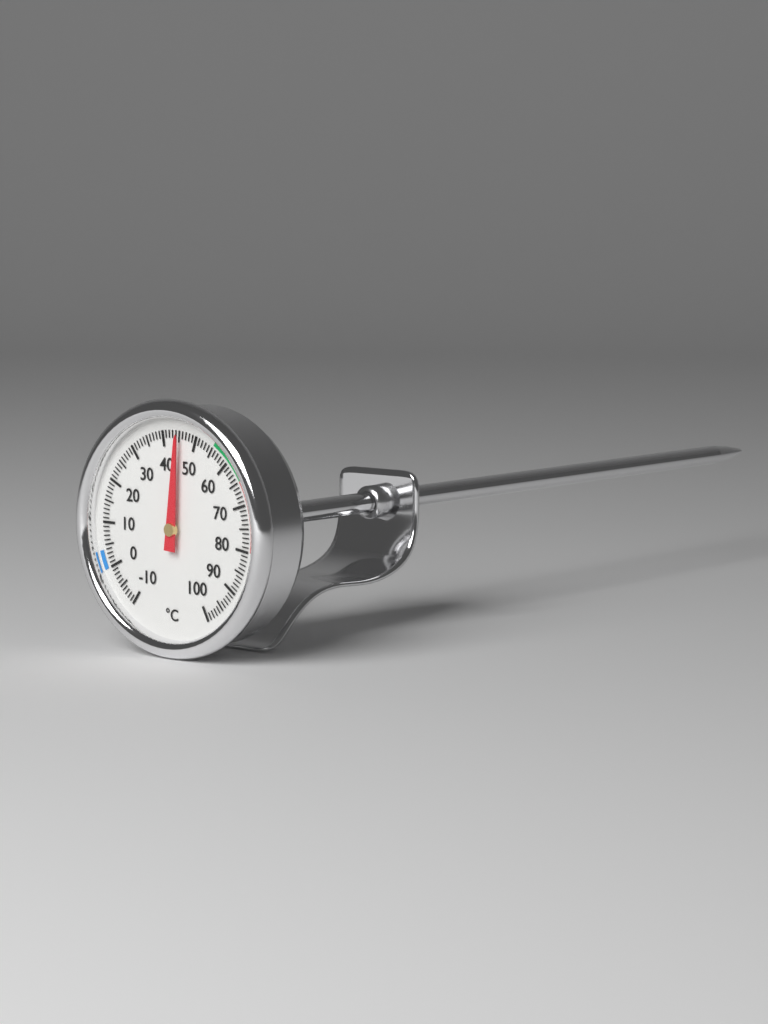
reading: 45 °C
